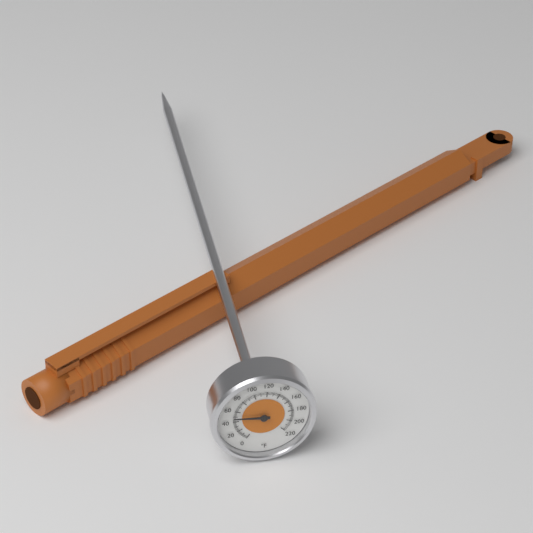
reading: 48 °F
